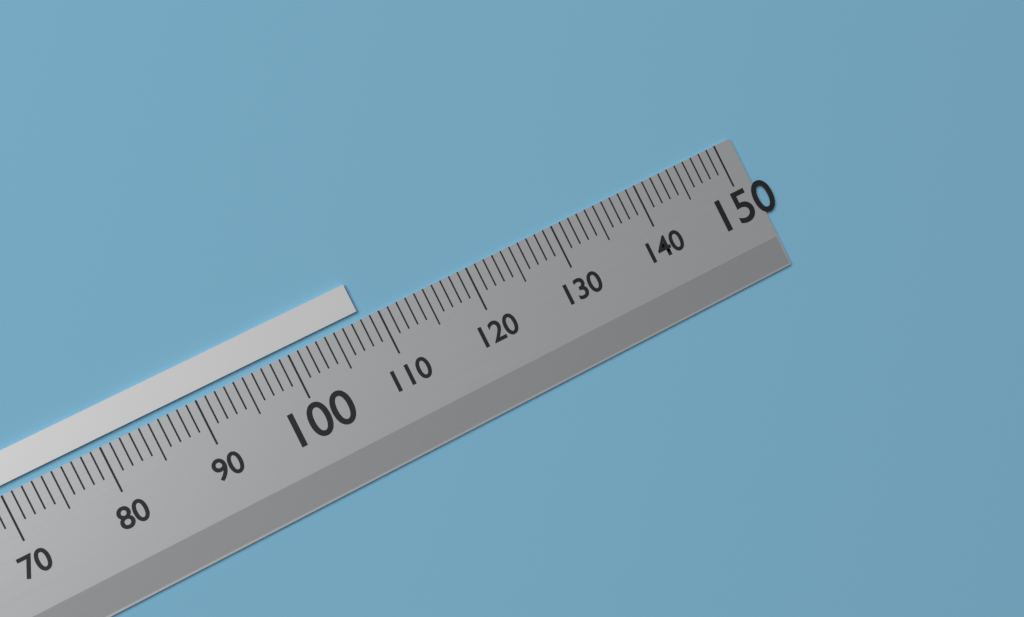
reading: 108 (no unit)
